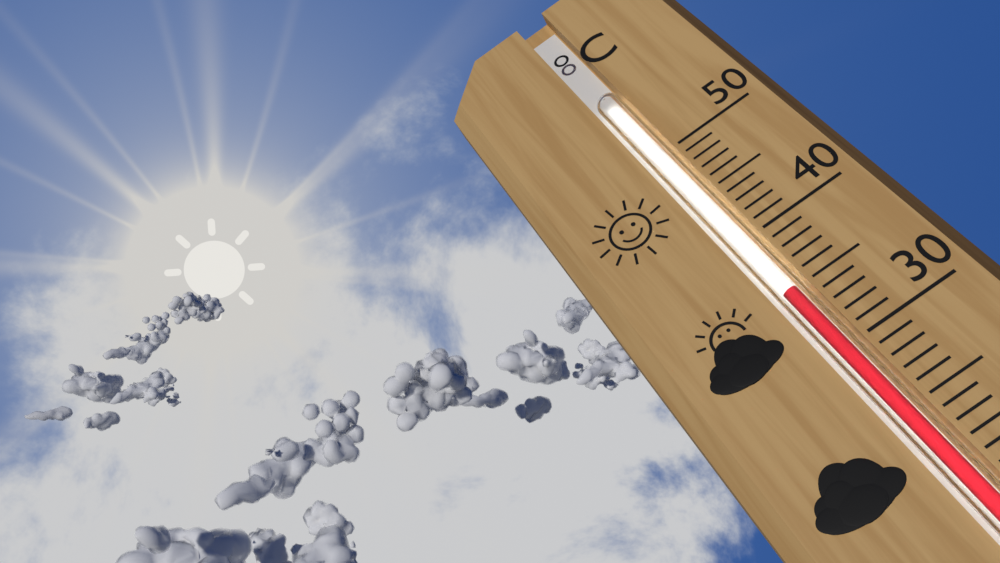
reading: 35 °C
